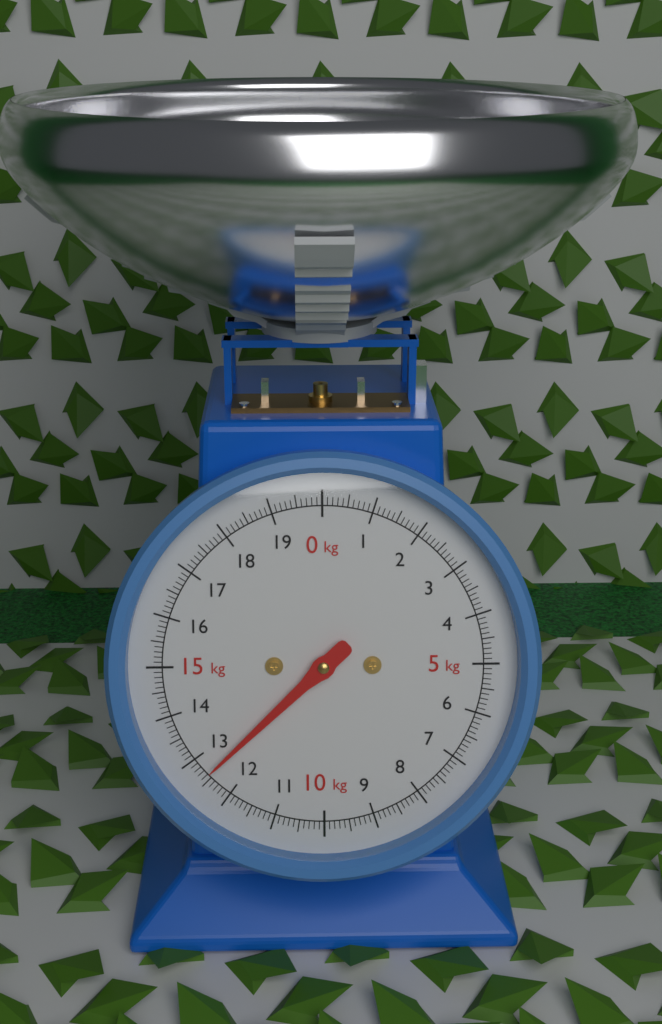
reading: 12.6 kg
